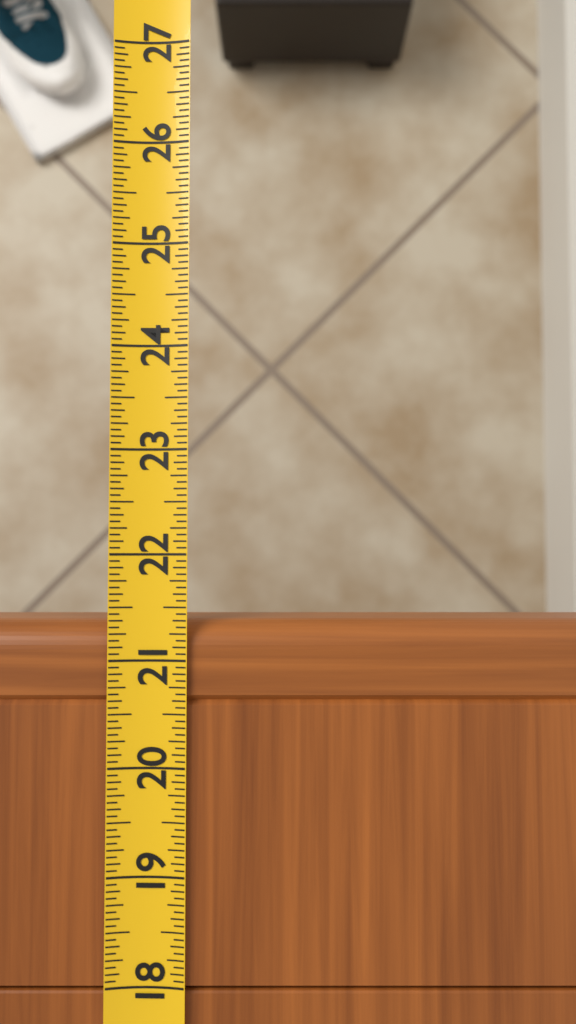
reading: 21.3750 (no unit)
